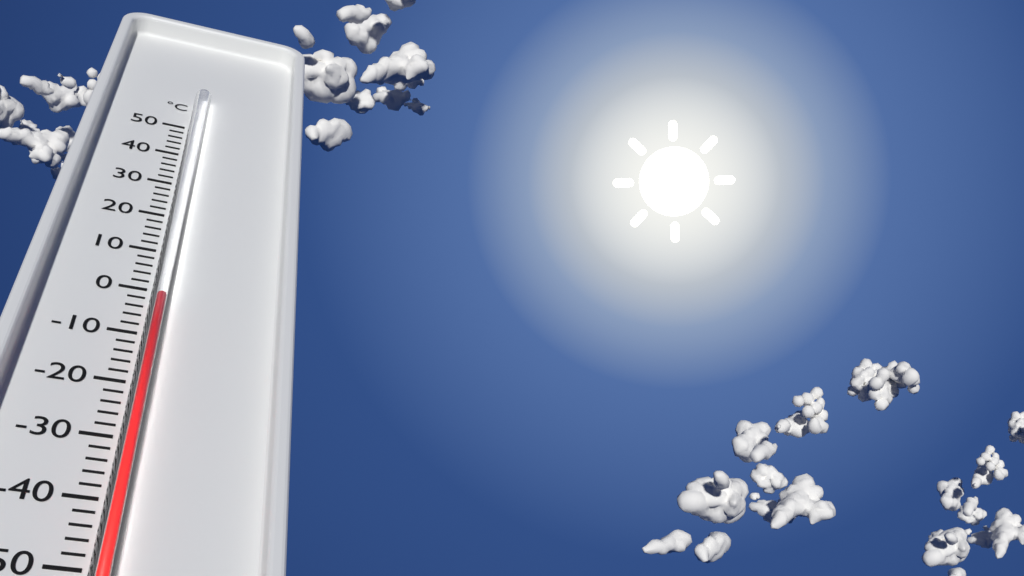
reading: -4 °C
